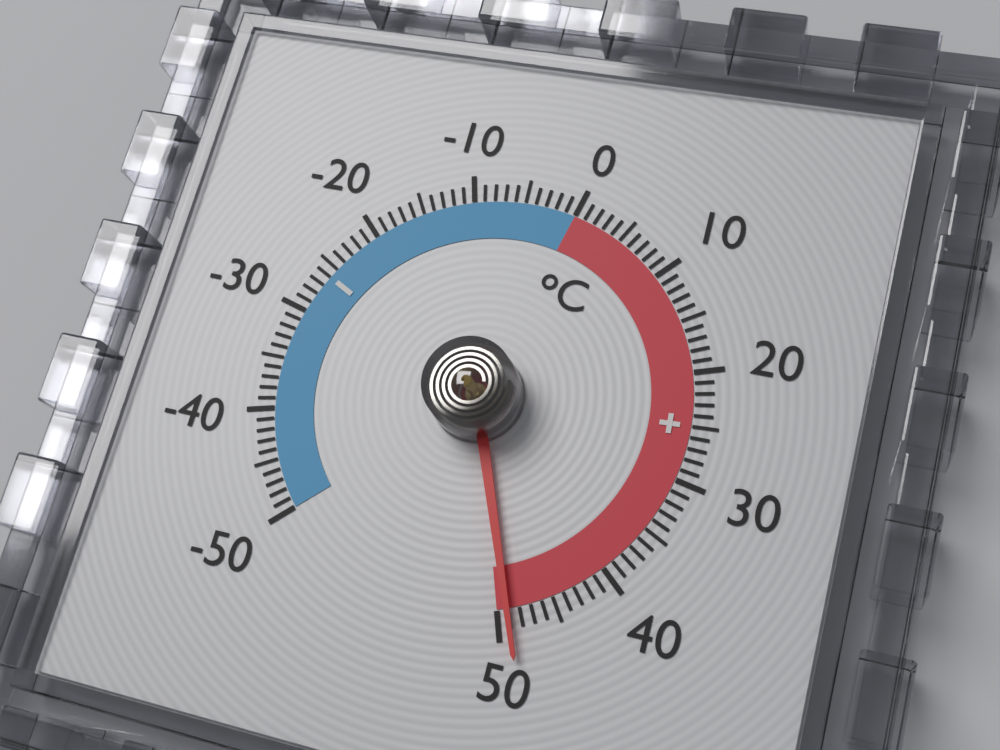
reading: 49 °C
